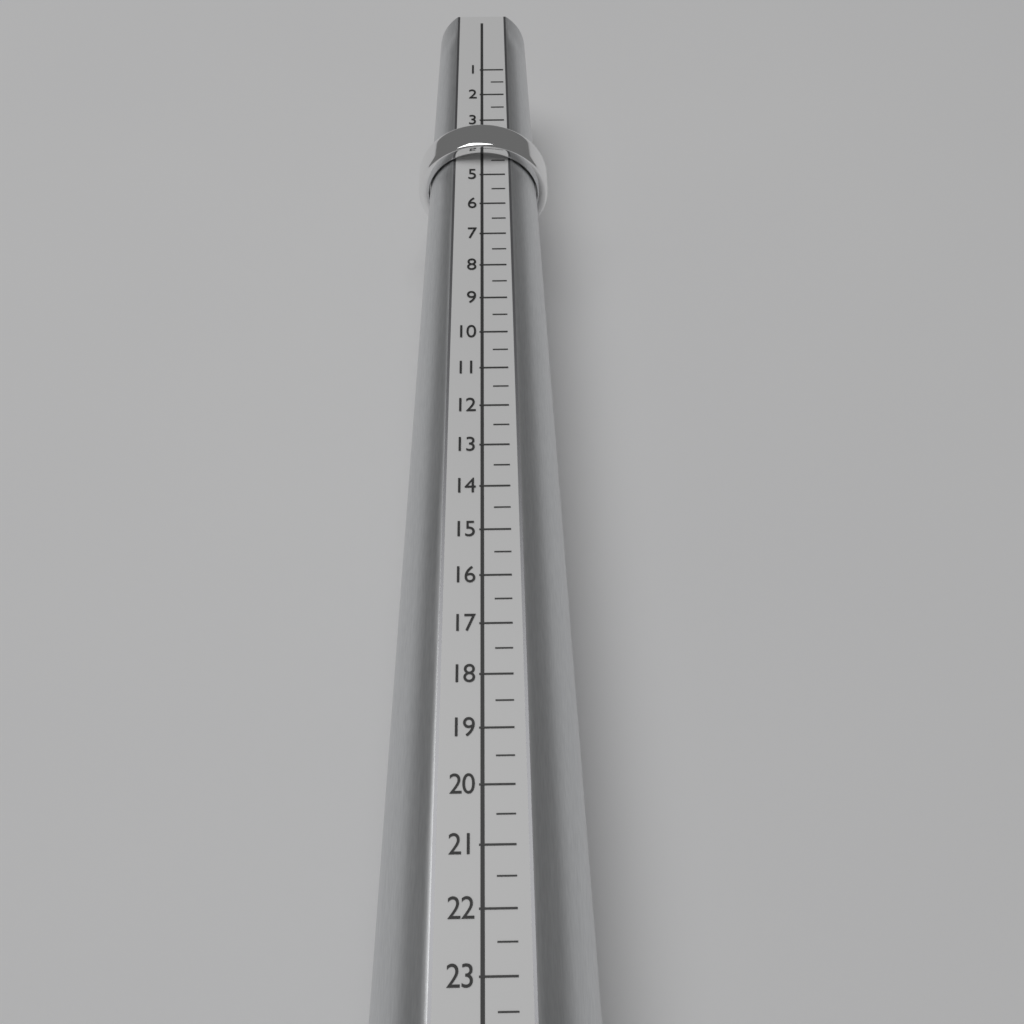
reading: 4.5 (no unit)
